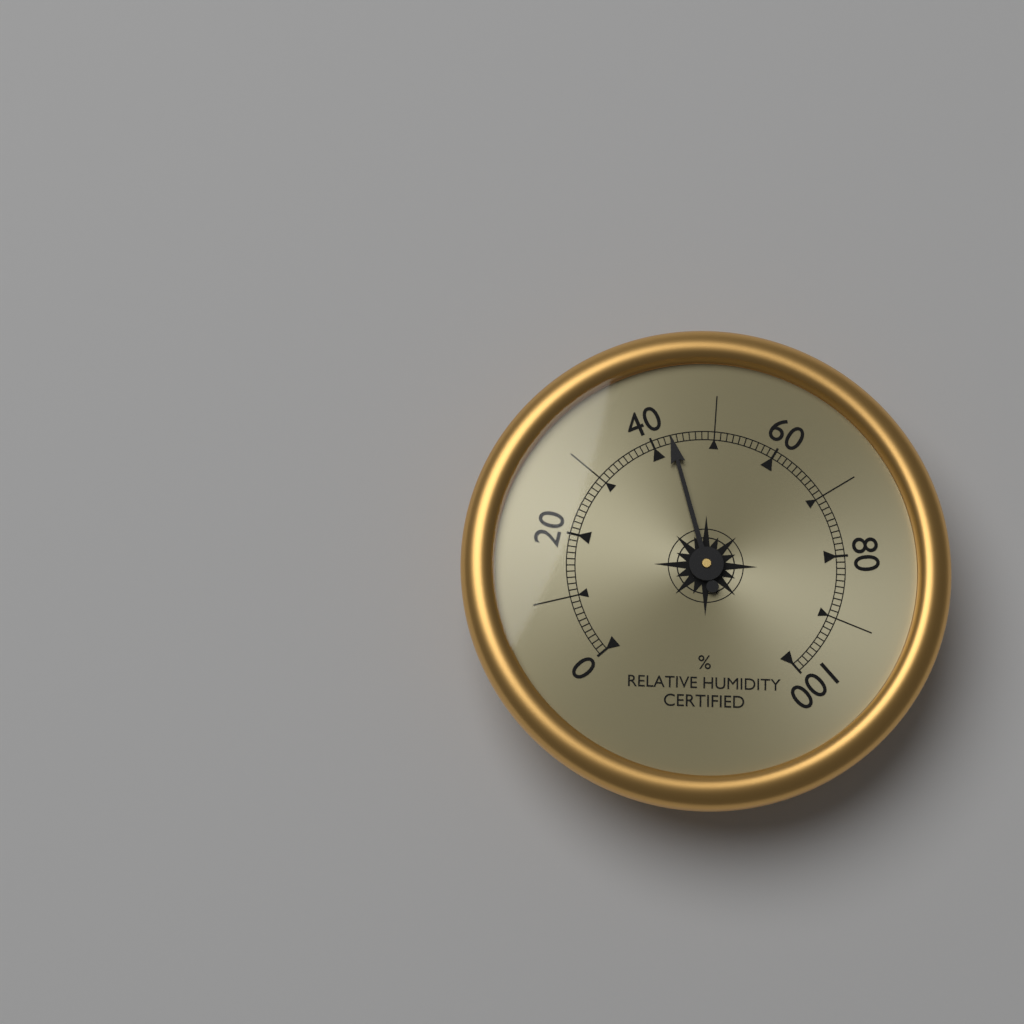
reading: 43 %
